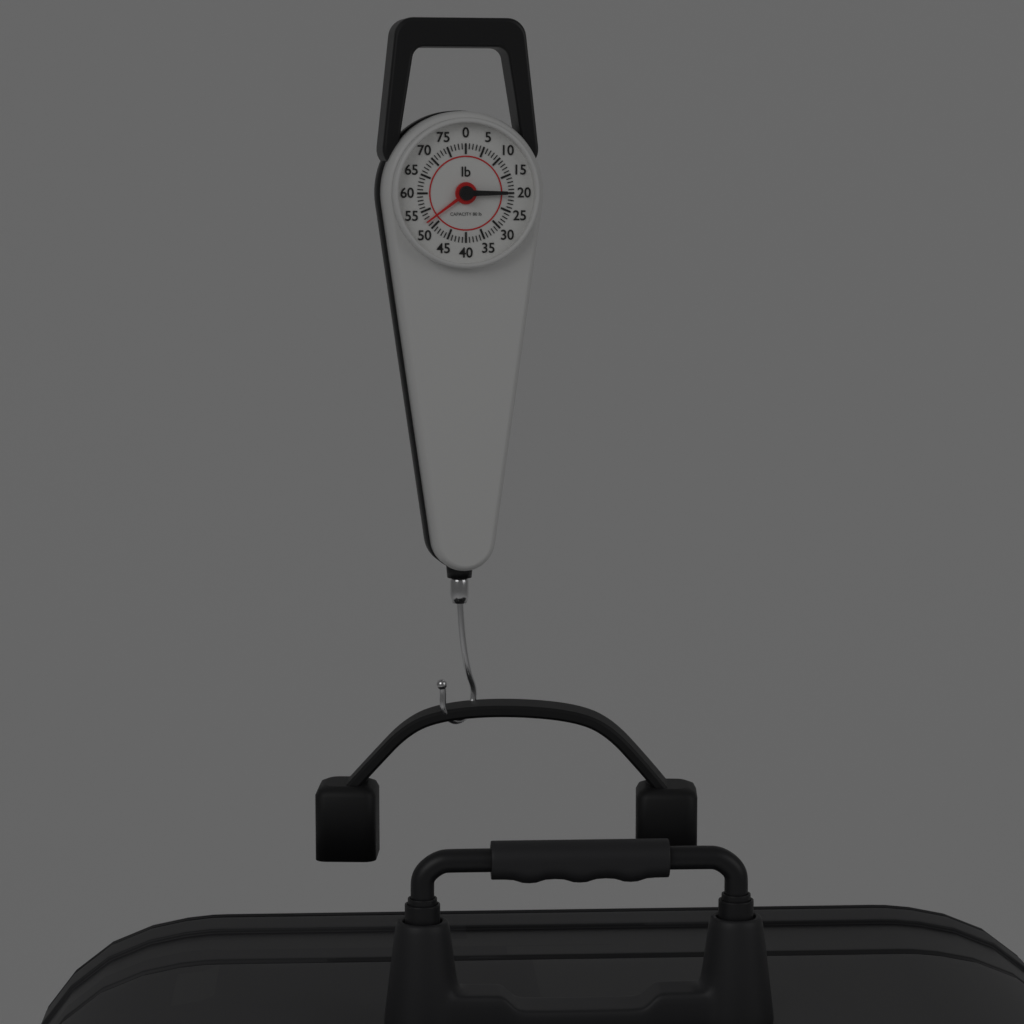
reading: 52 lb
